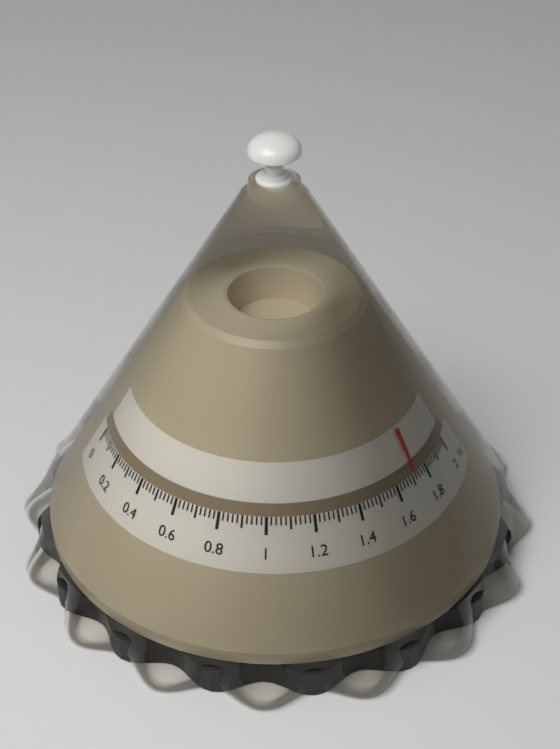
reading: 1.72 kg
